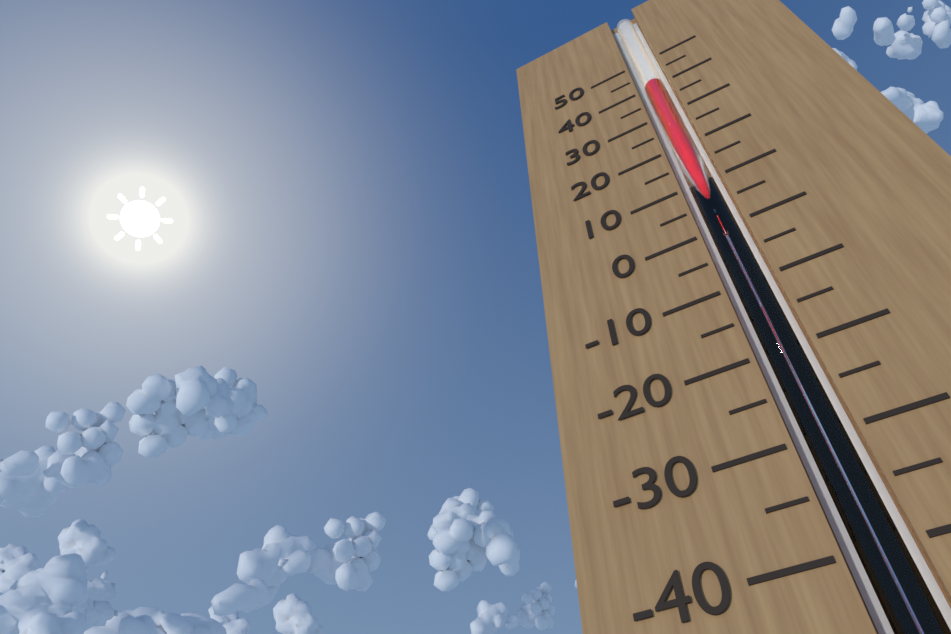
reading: 40 (no unit)
